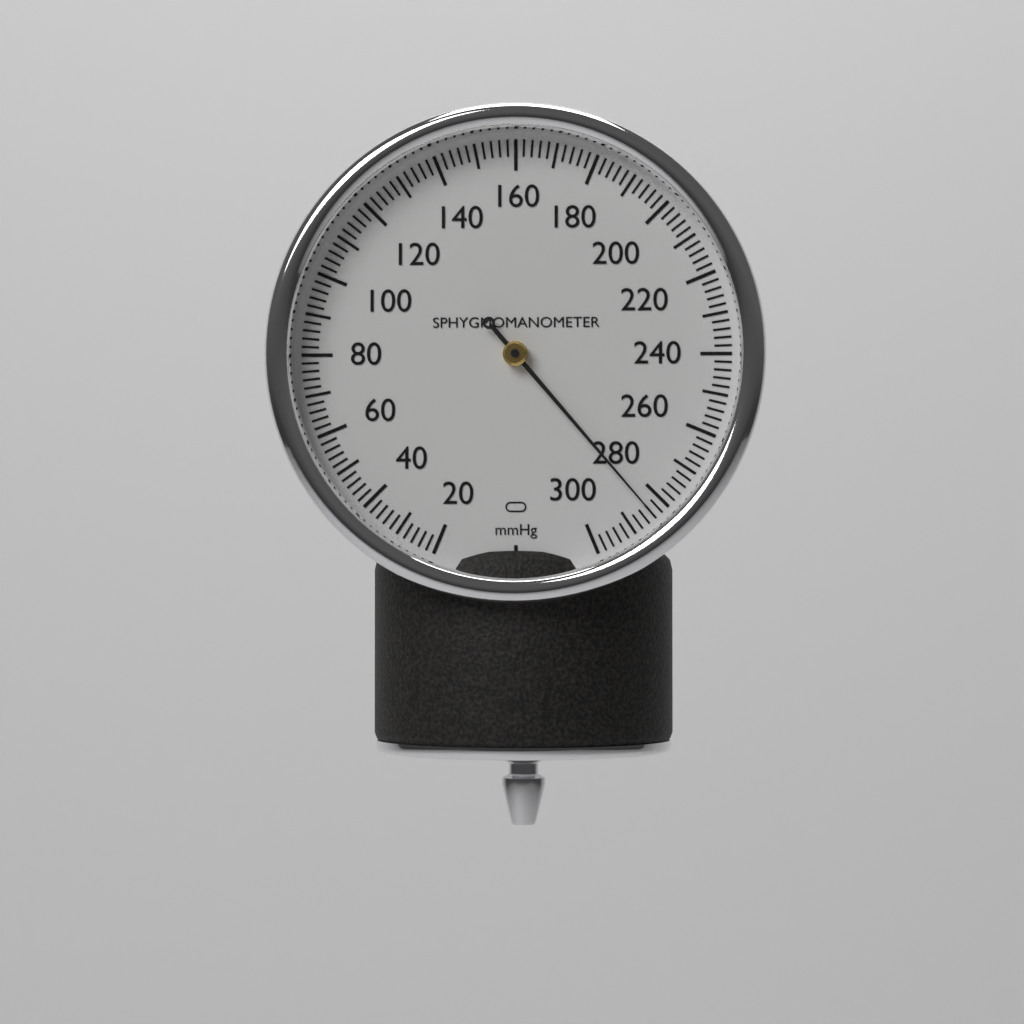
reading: 284 mmHg
